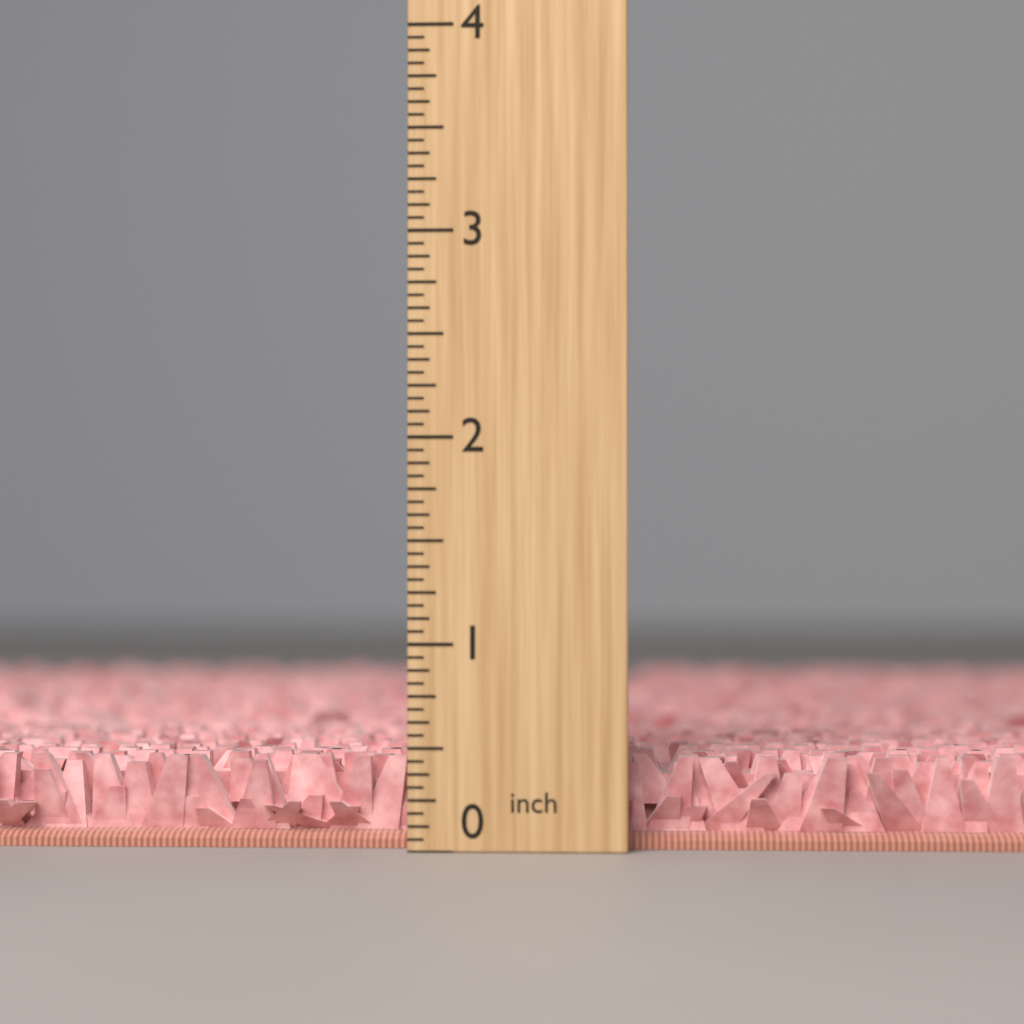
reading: 0.4375 inch
